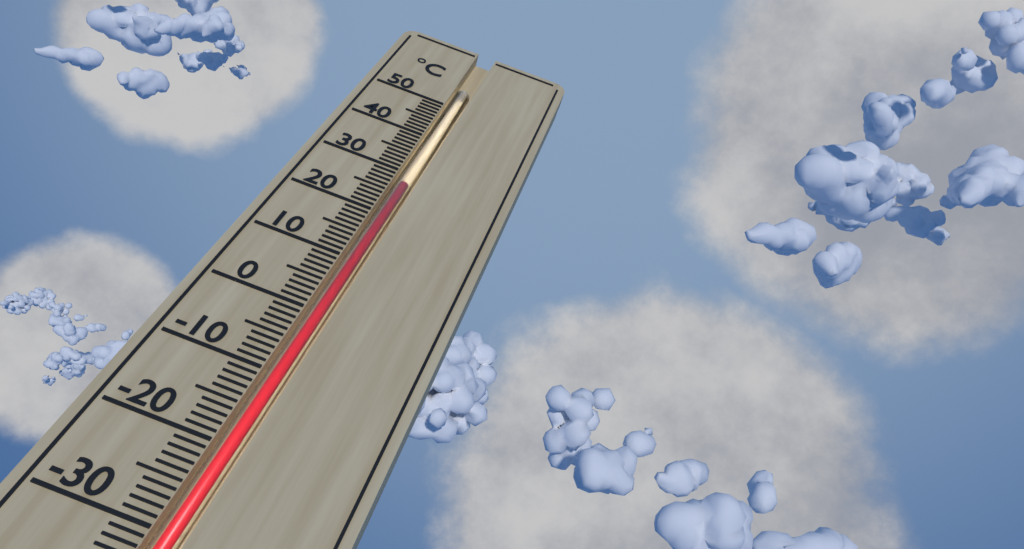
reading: 28 °C
